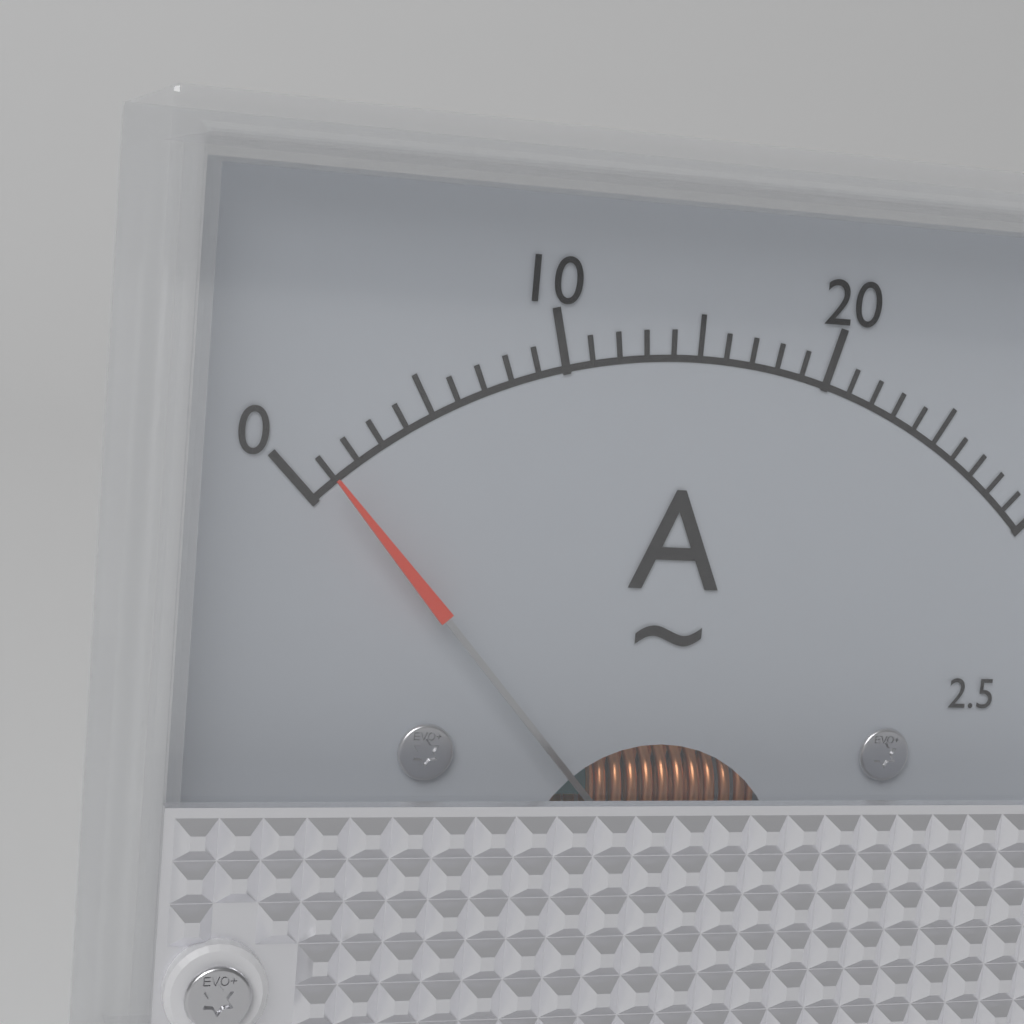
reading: 1 A
